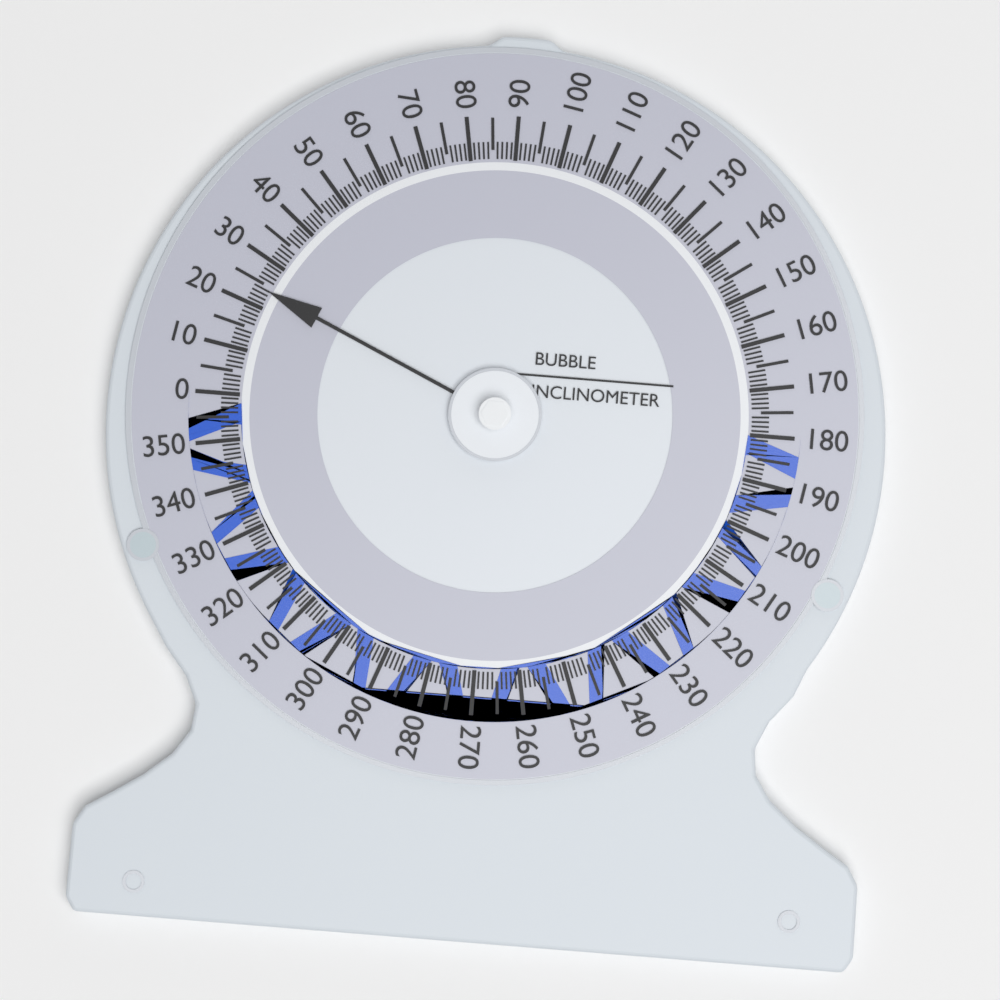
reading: 24 (no unit)
